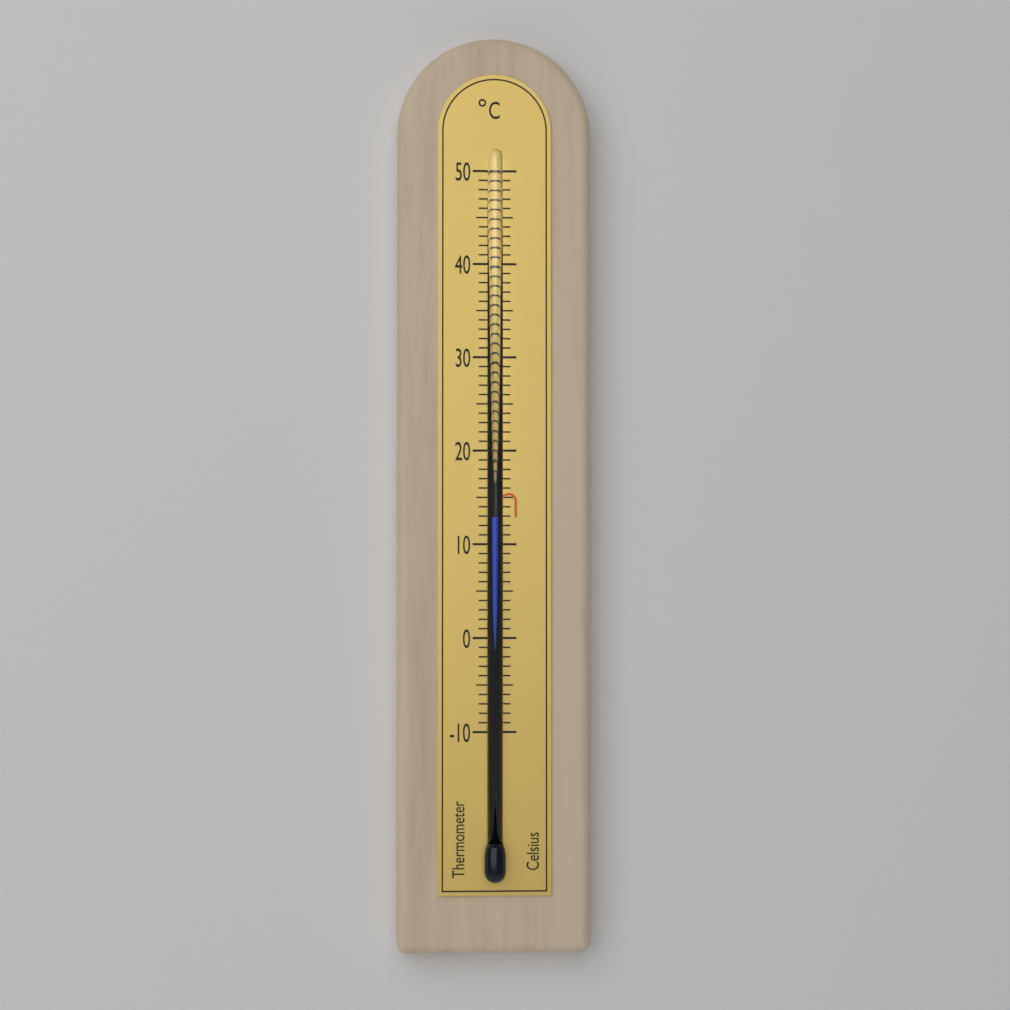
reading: 13 °C
